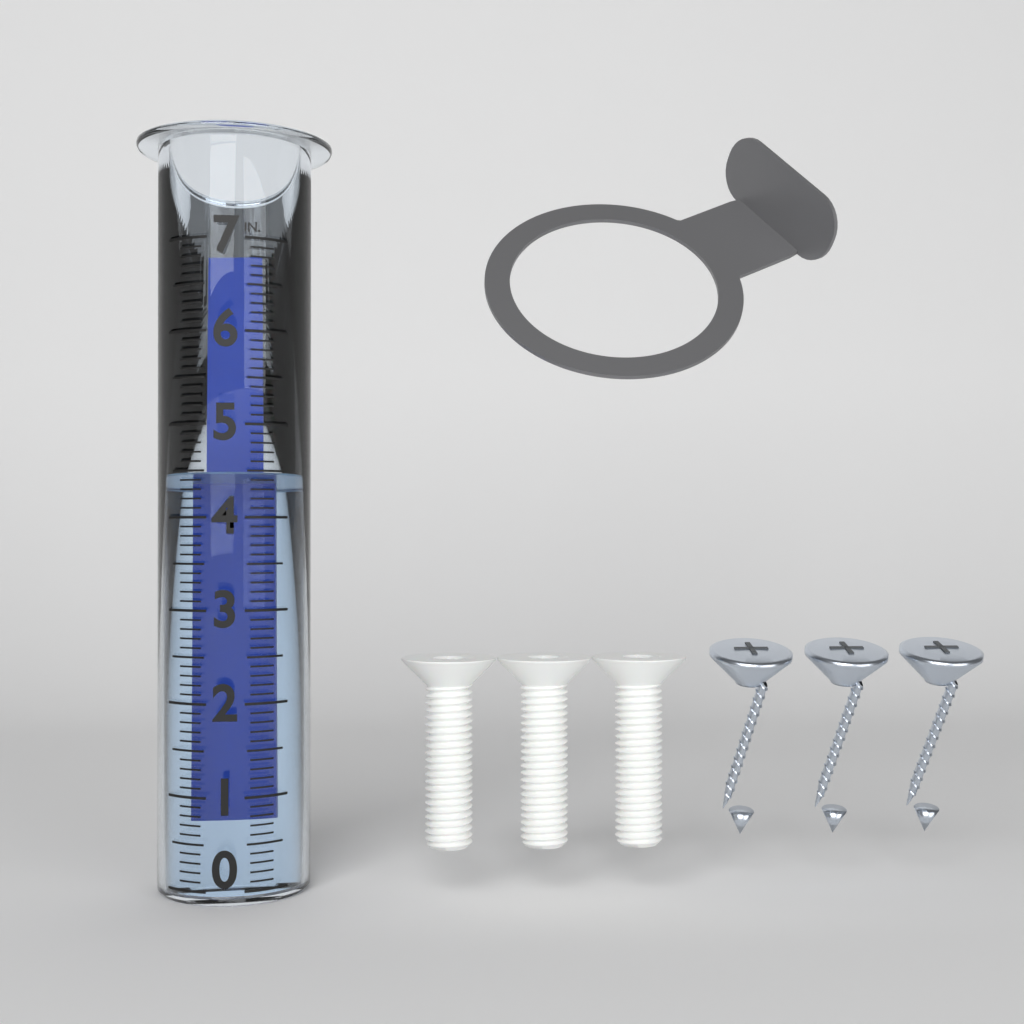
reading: 4.5 in
